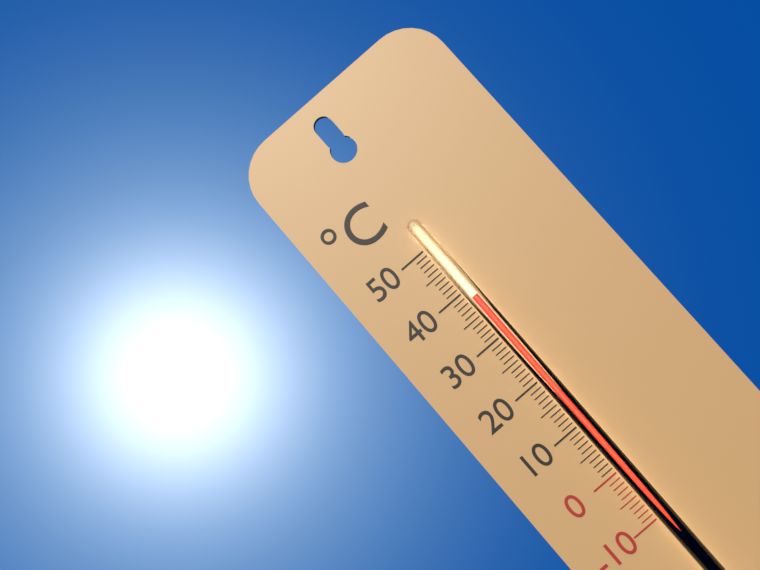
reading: 38 °C
